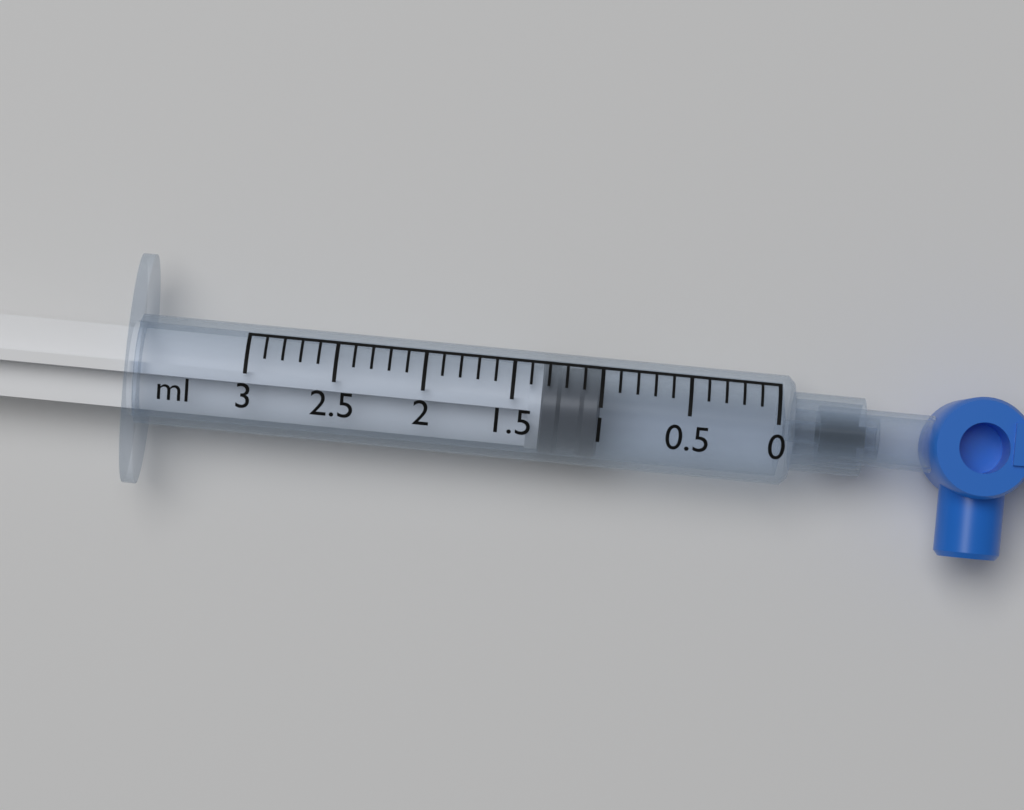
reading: 1.0 ml
